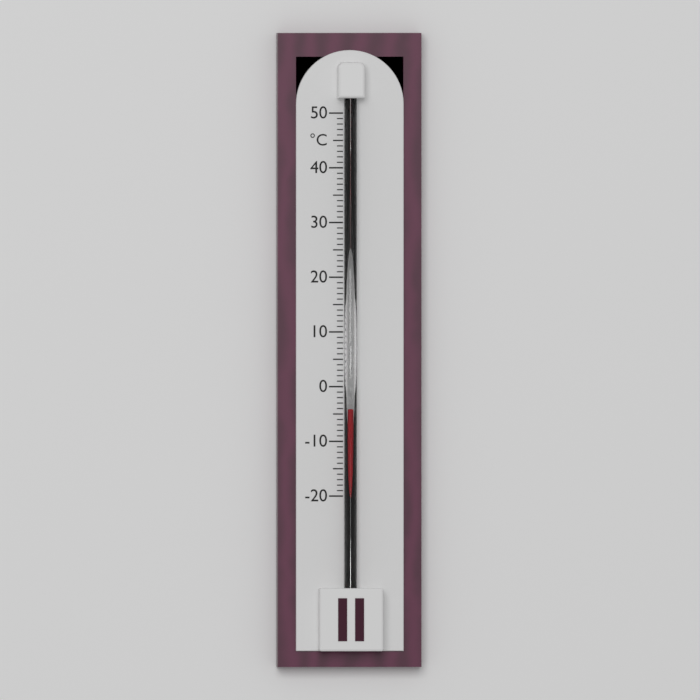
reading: -4 °C
